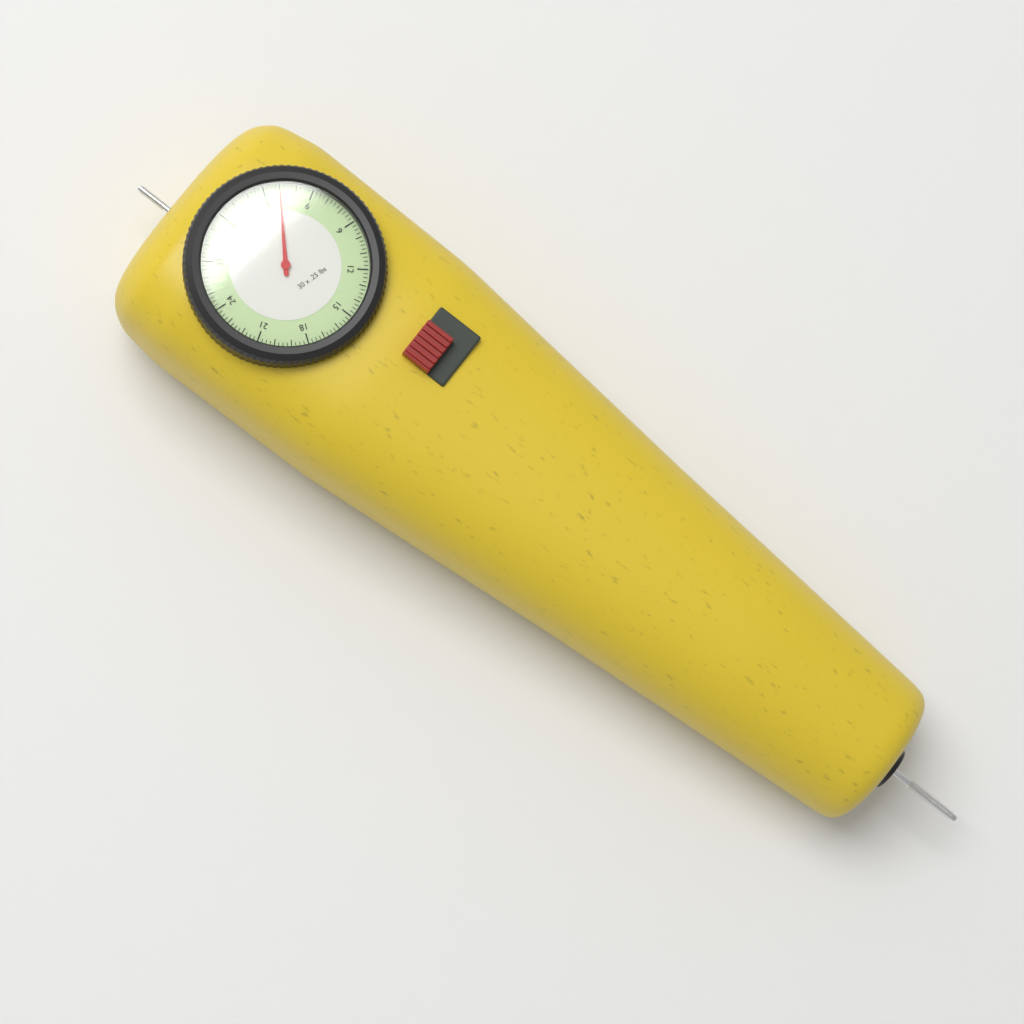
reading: 4.00 lbs
